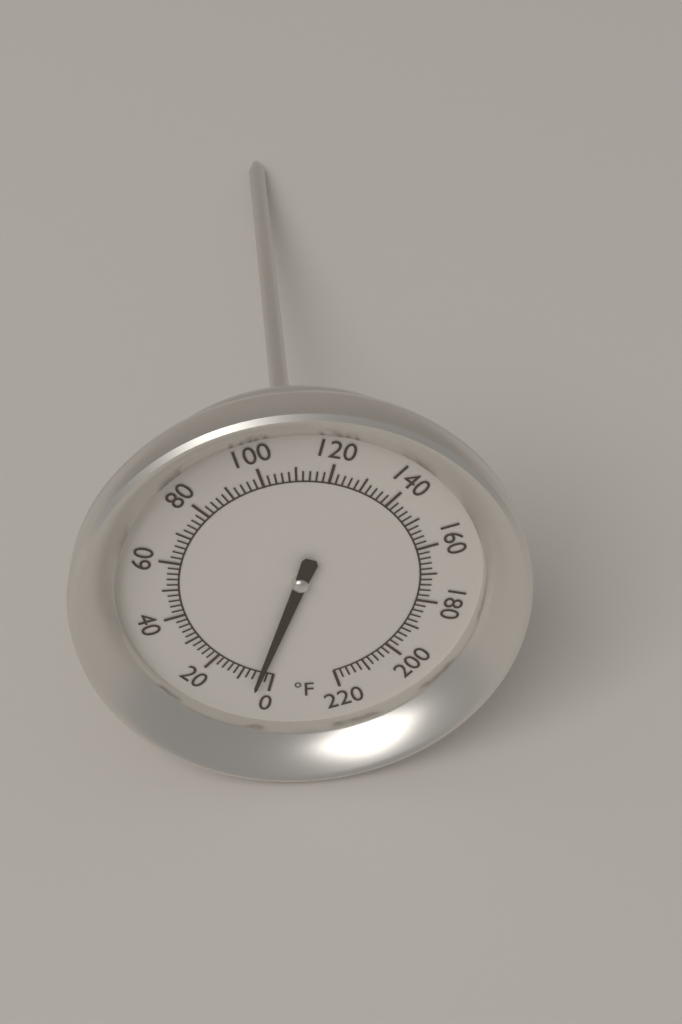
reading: 4 °F
